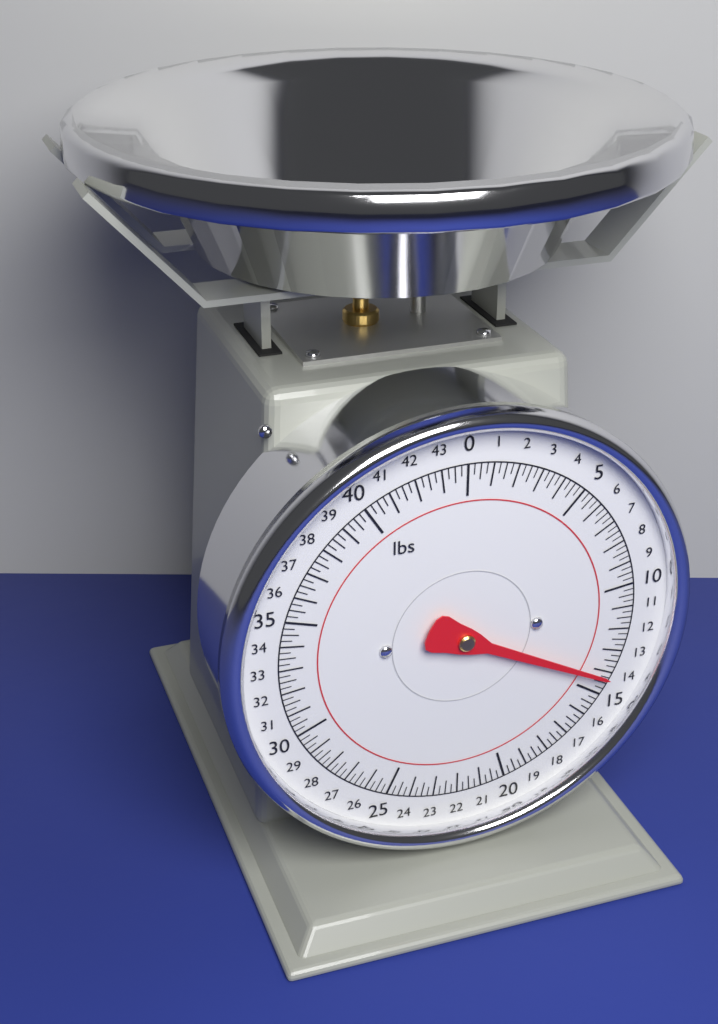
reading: 14.25 lbs
